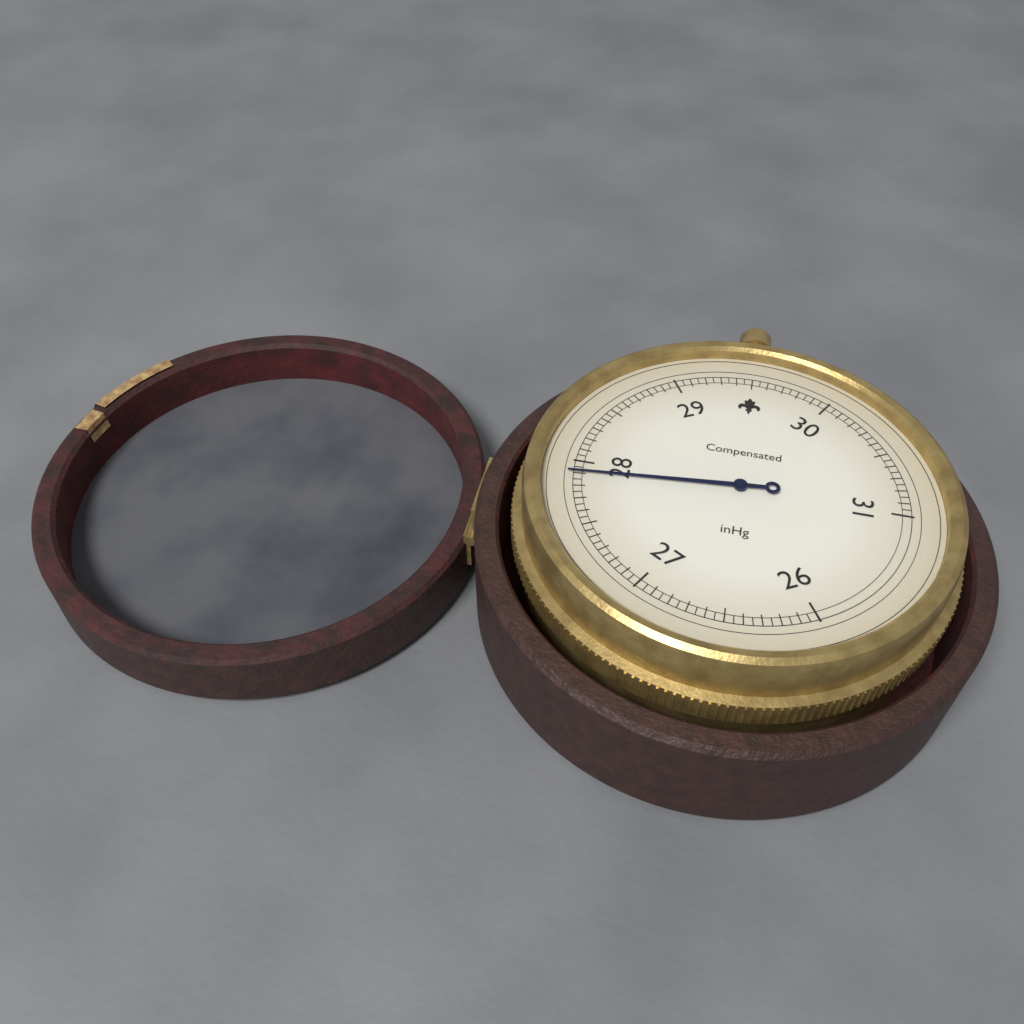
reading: 27.90 inHg
